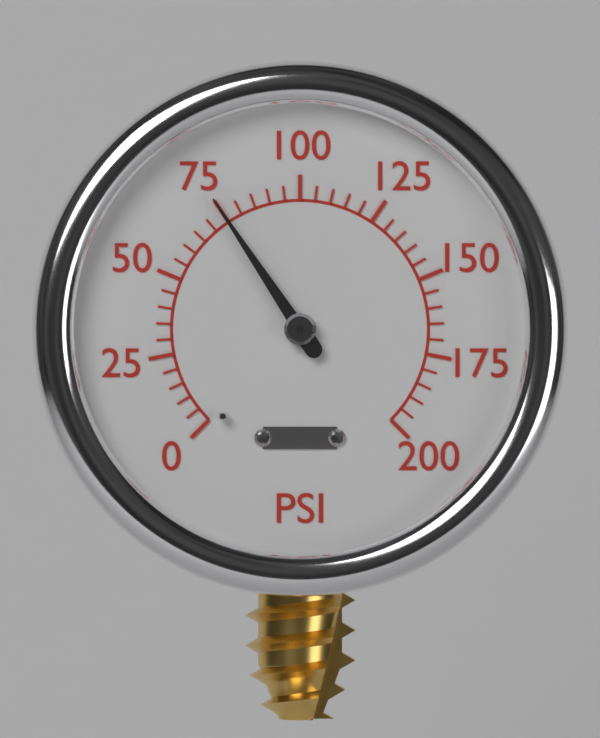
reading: 75 psi
